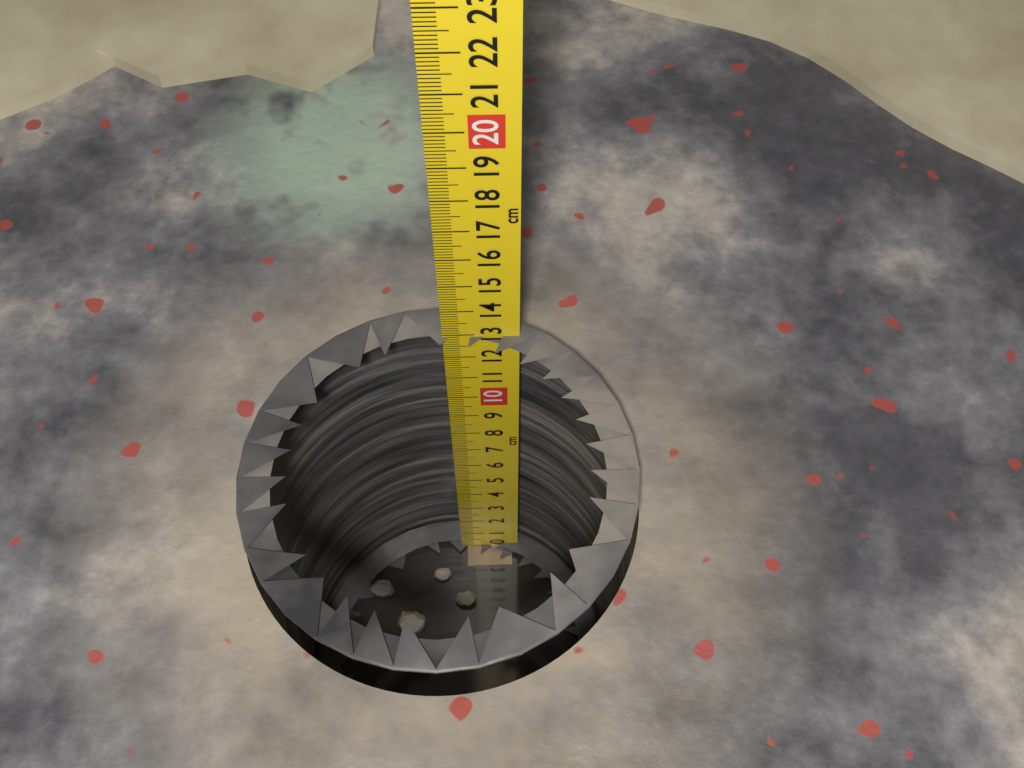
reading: 12.9 cm
